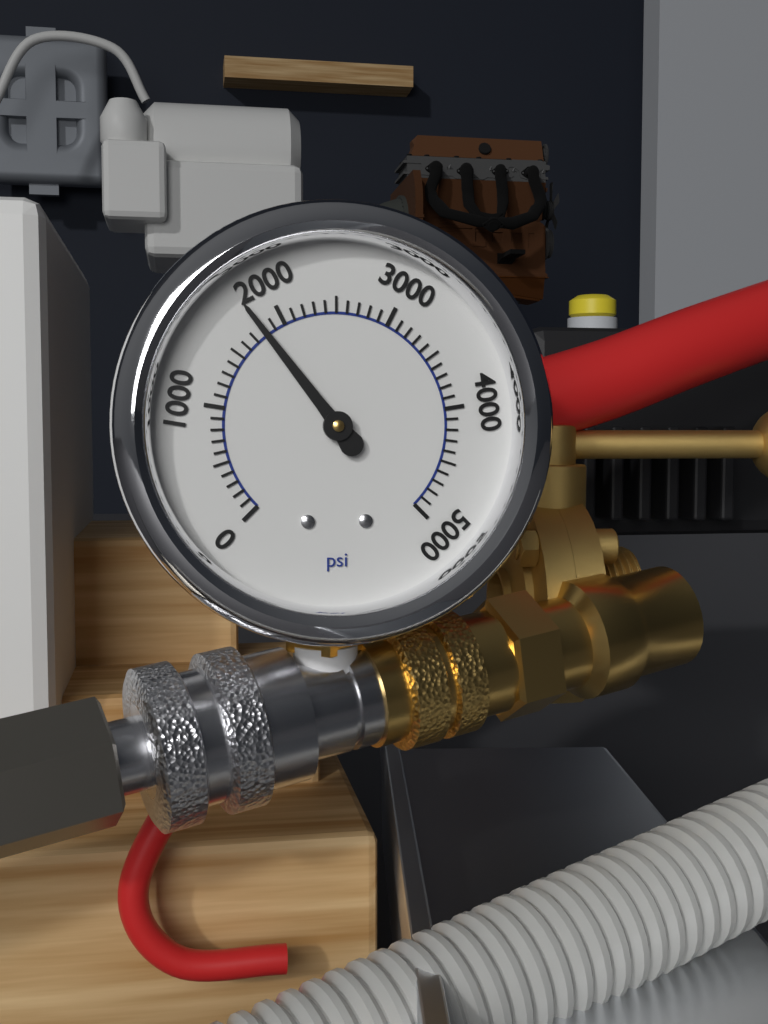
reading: 1800 psi
